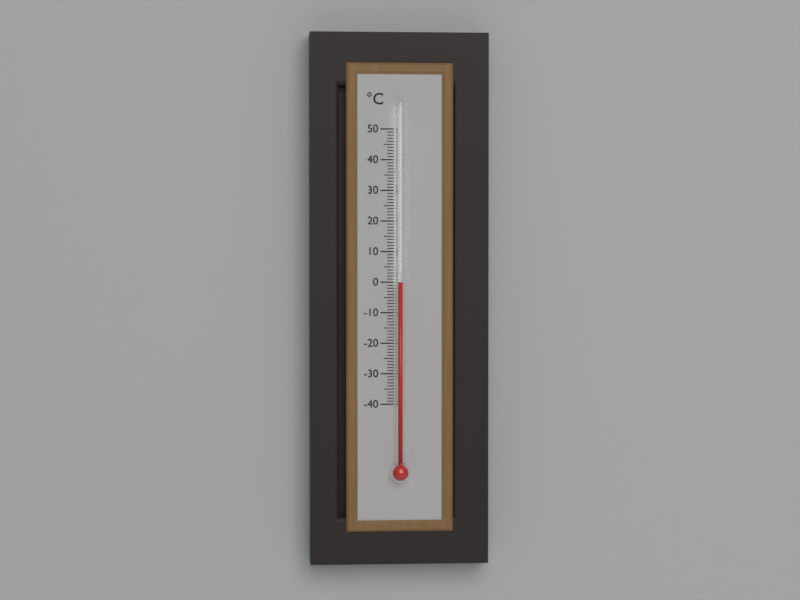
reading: 0 °C
